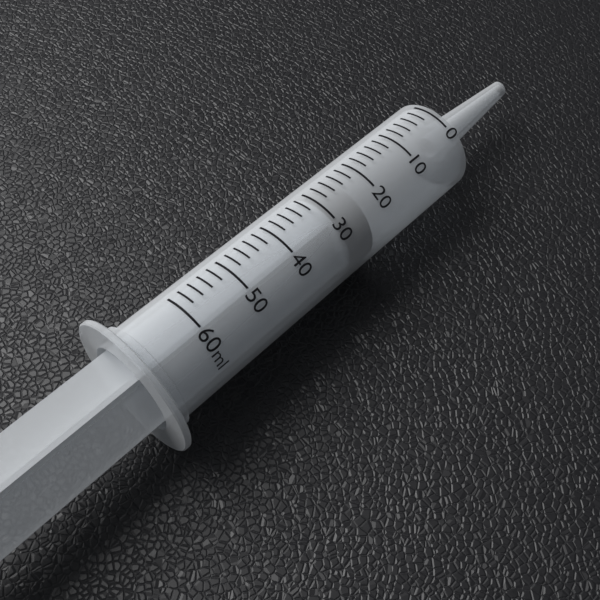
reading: 24 ml
